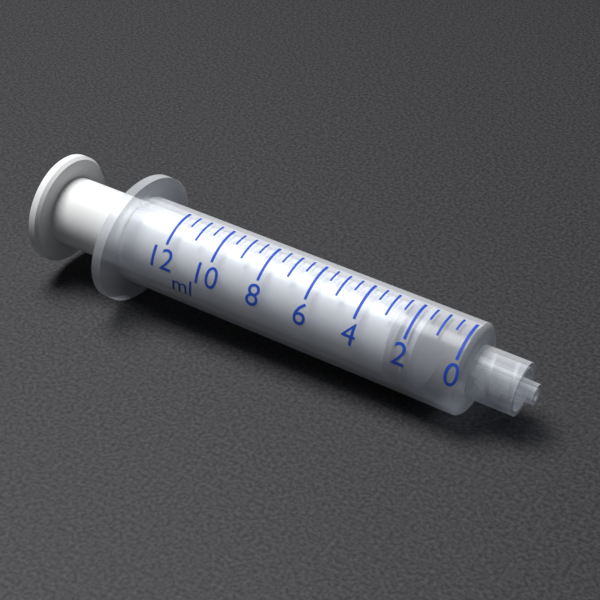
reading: 1.5 ml
